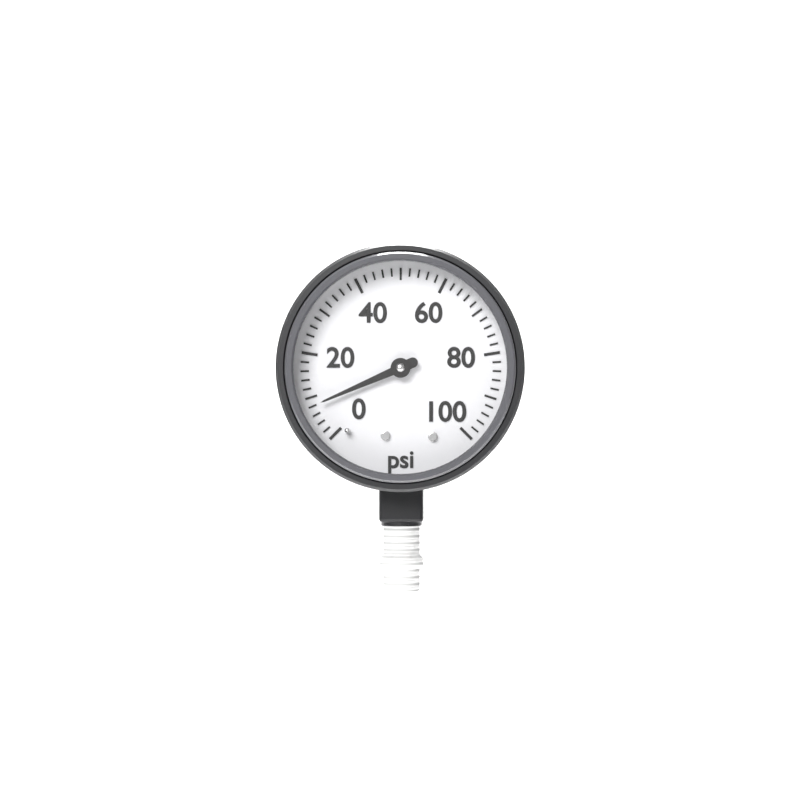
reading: 8 psi
